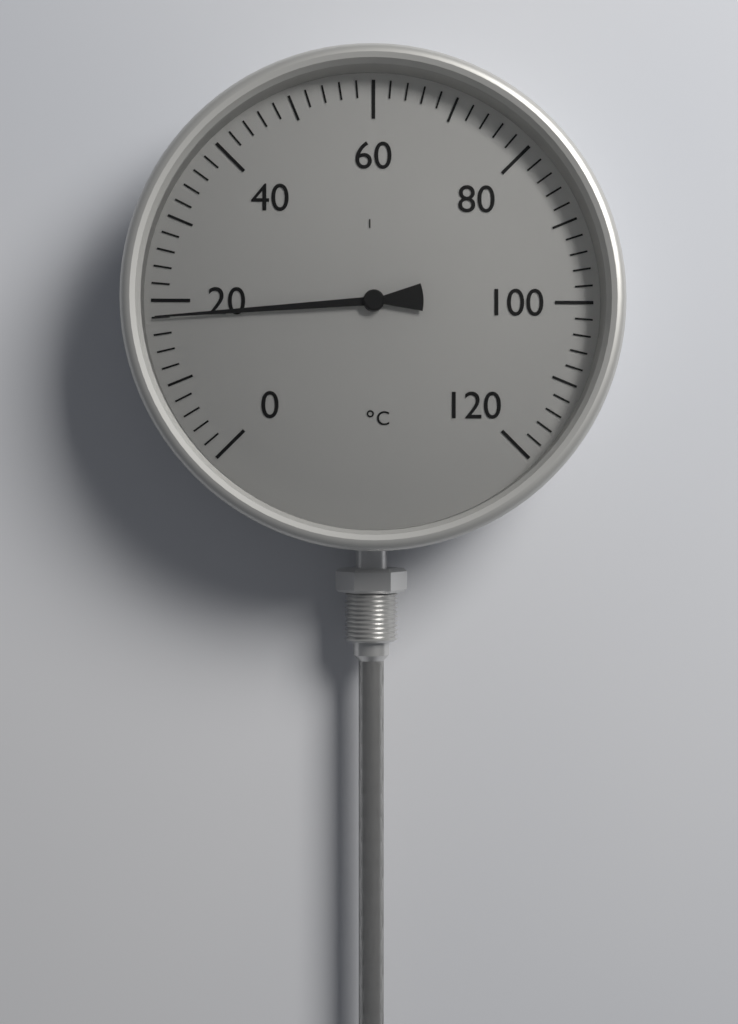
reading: 18 °C
